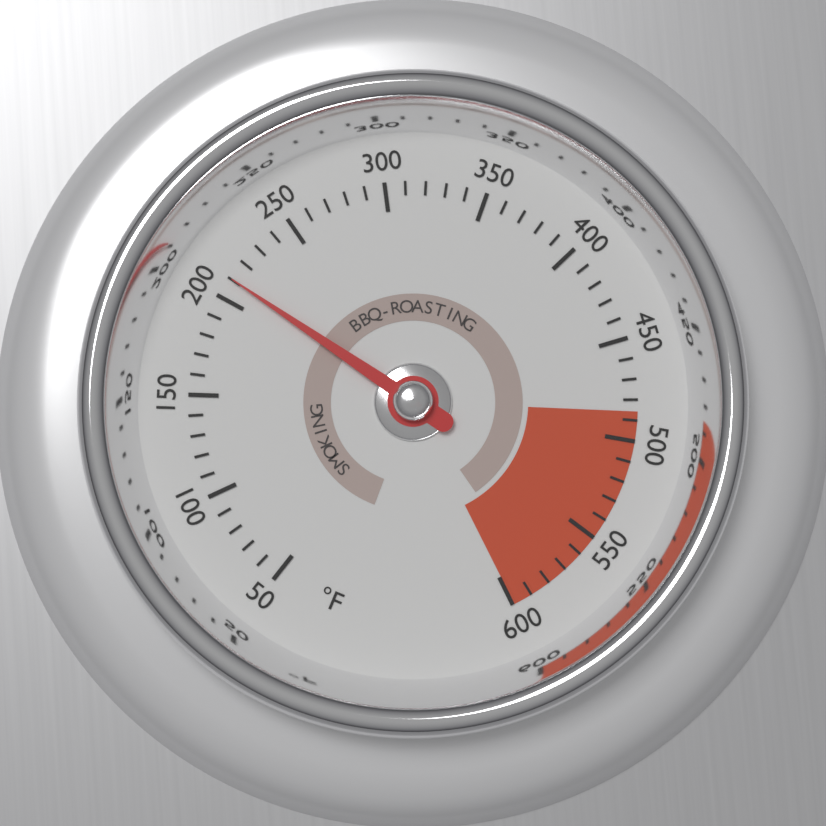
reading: 210 °F
